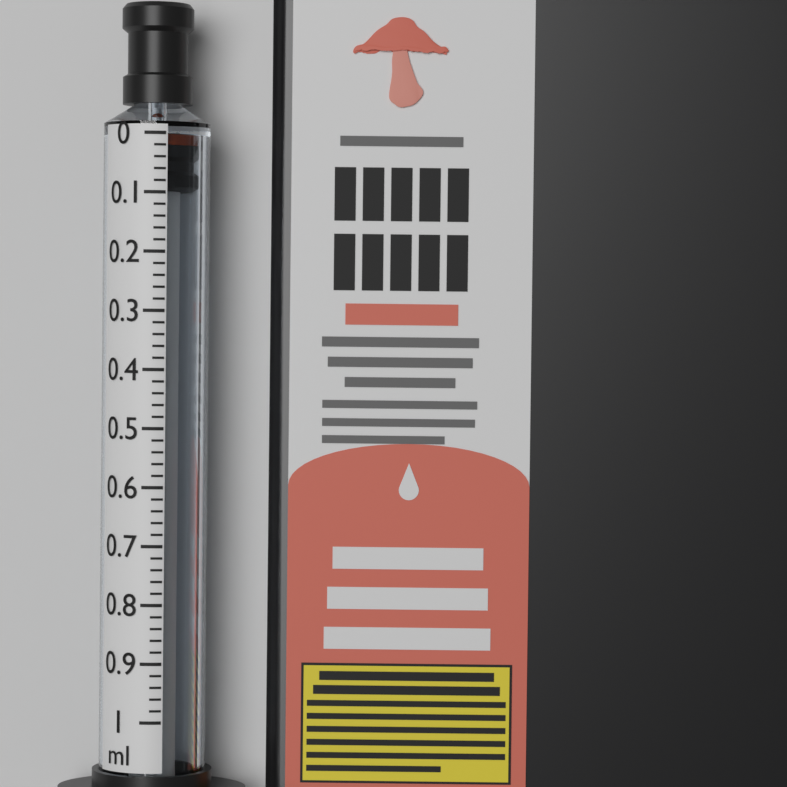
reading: 0.02 ml
